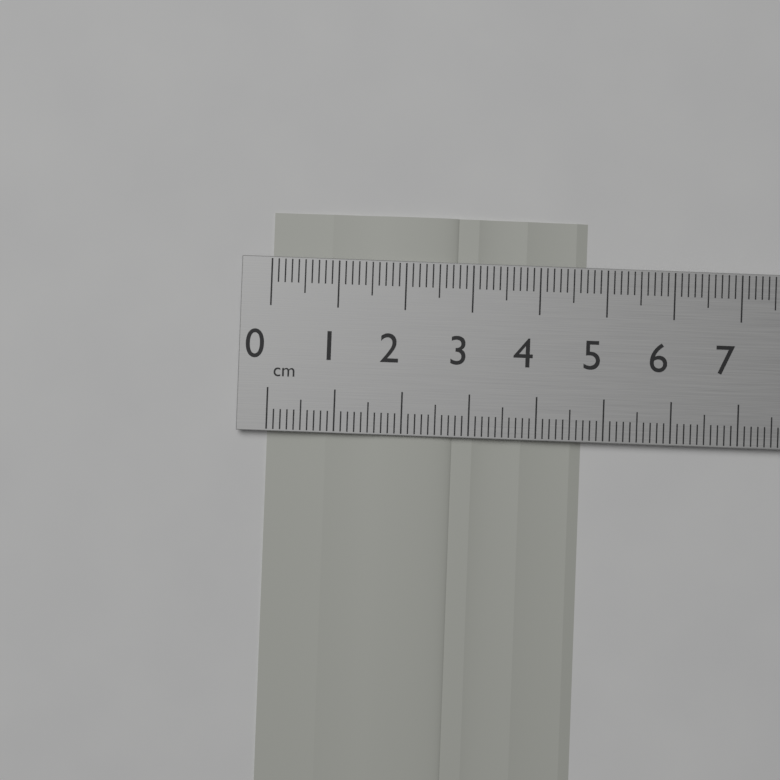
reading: 4.7 cm
